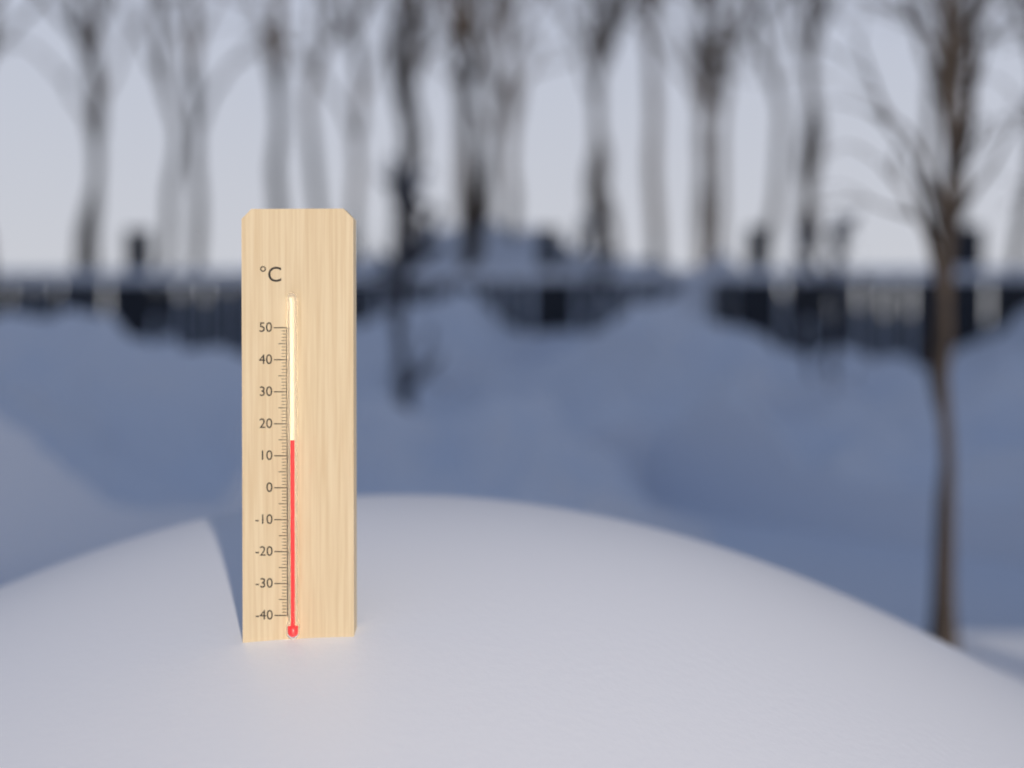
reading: 15 °C
